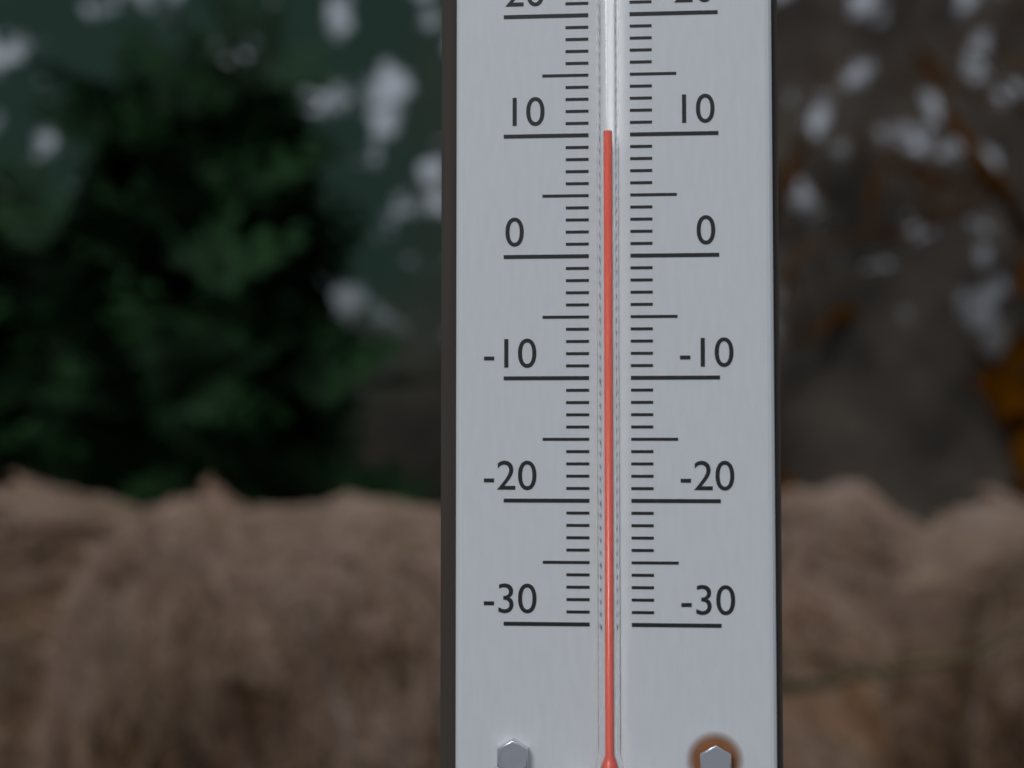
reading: 10 °C
